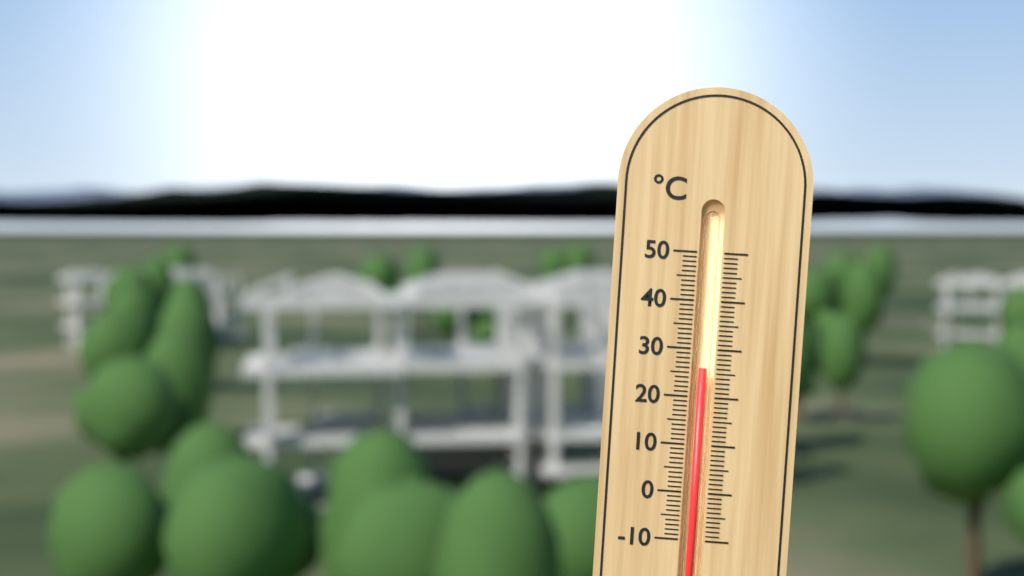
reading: 26 °C
